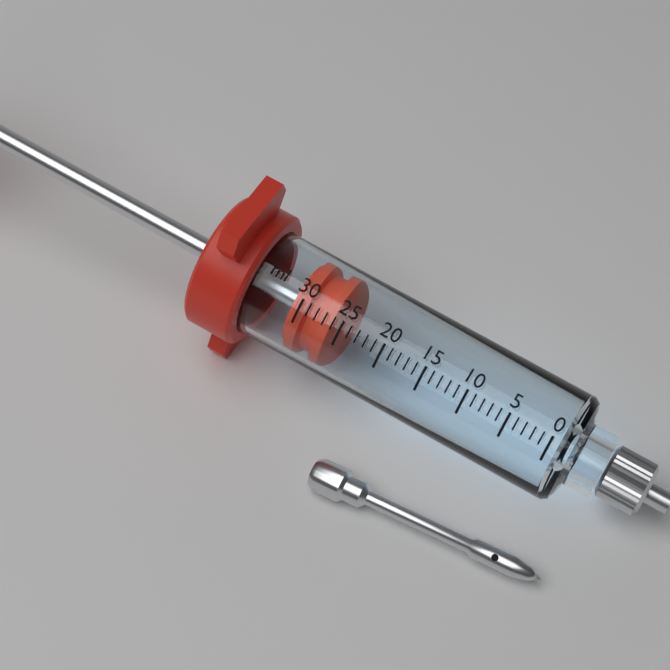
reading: 26 ml
